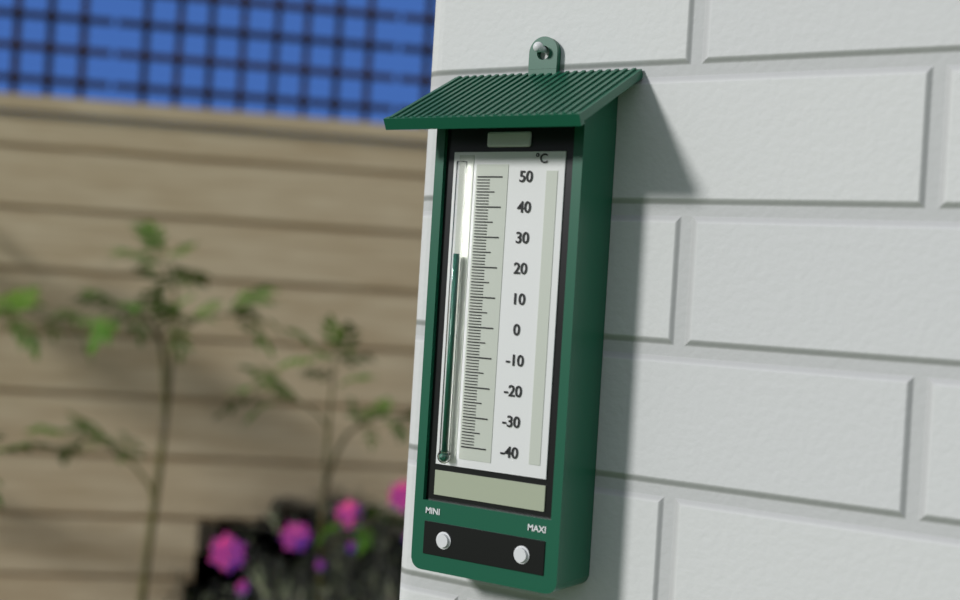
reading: 24 °C
